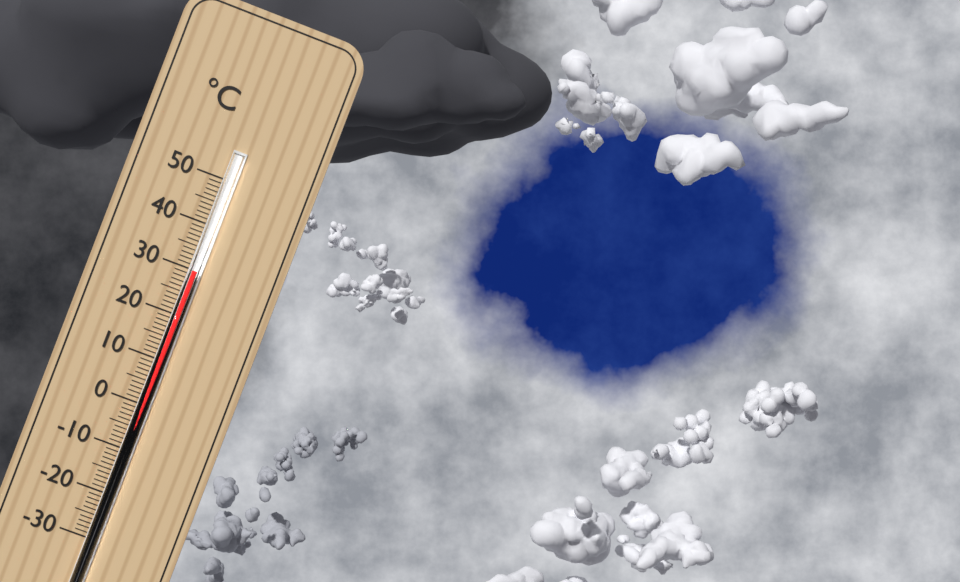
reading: 30 °C
